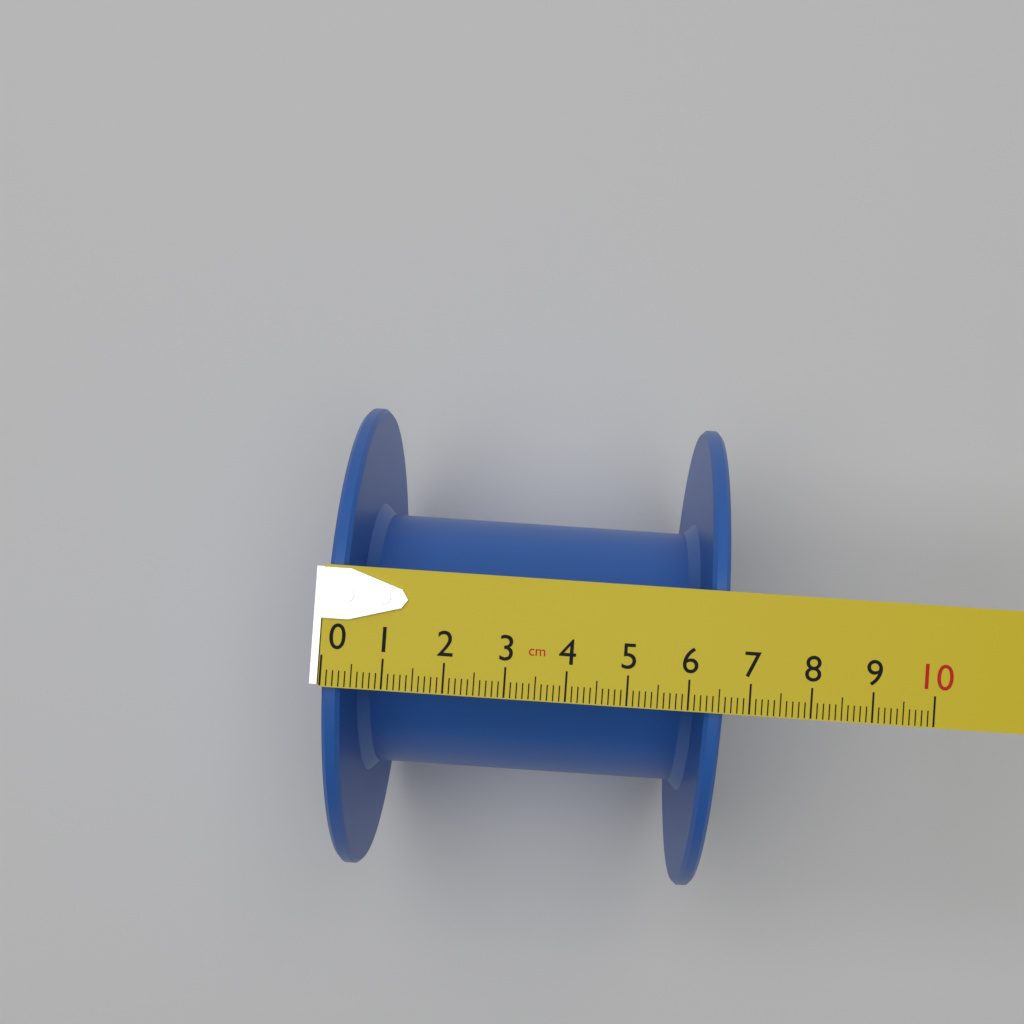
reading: 6.6 cm
